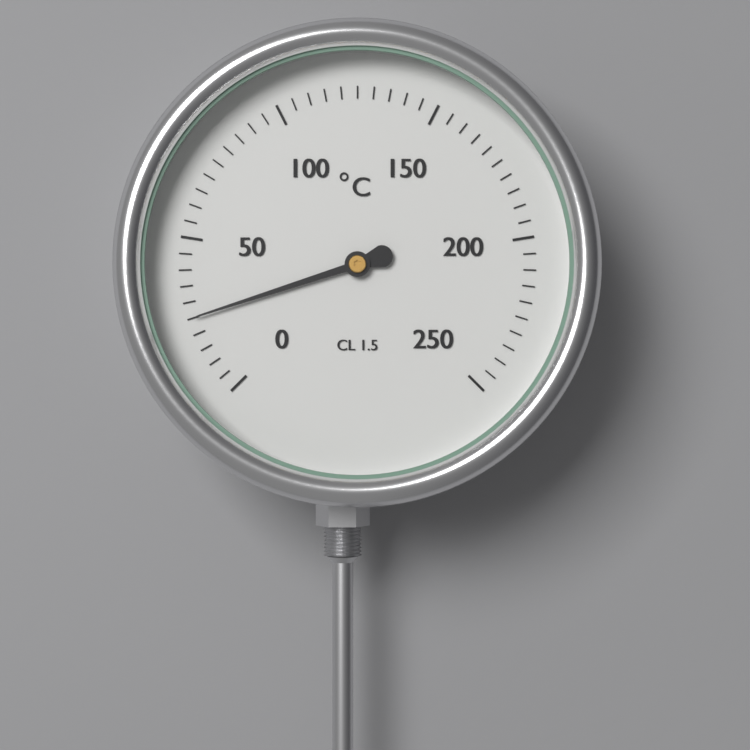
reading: 25 °C
